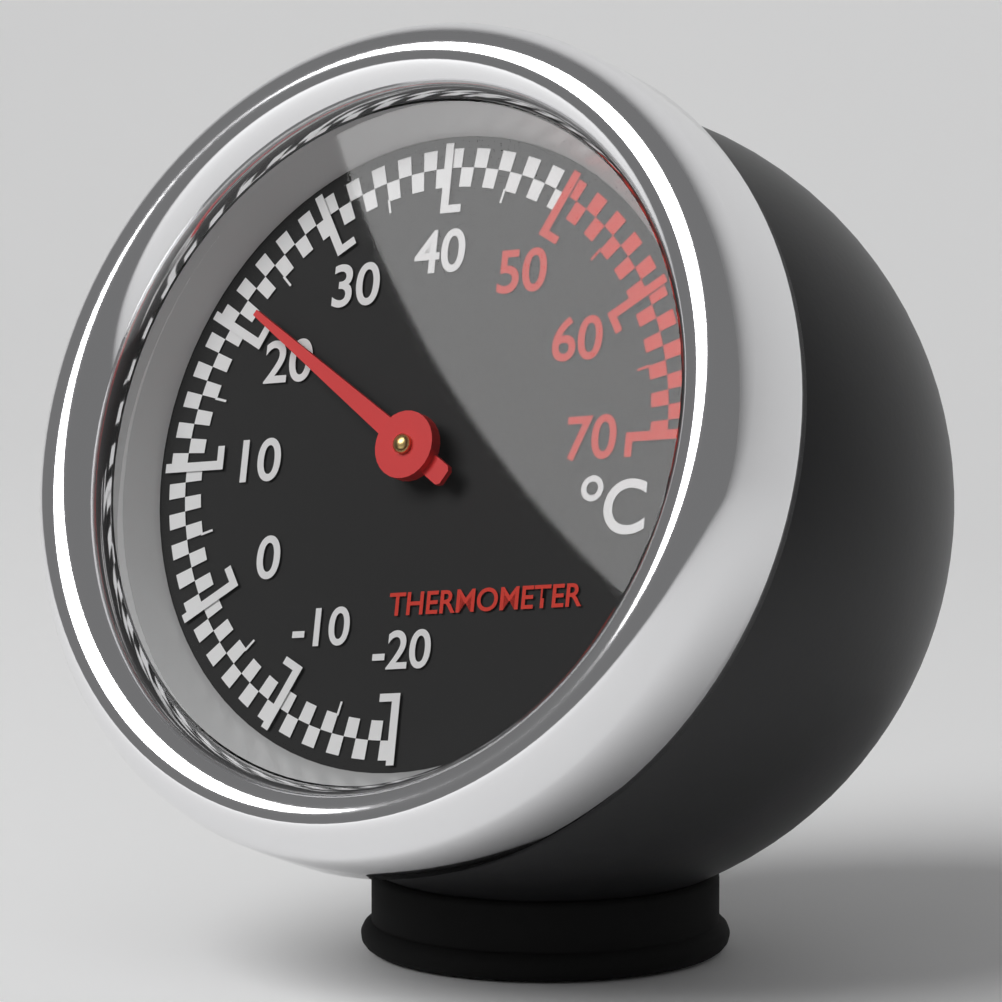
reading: 22 °C
